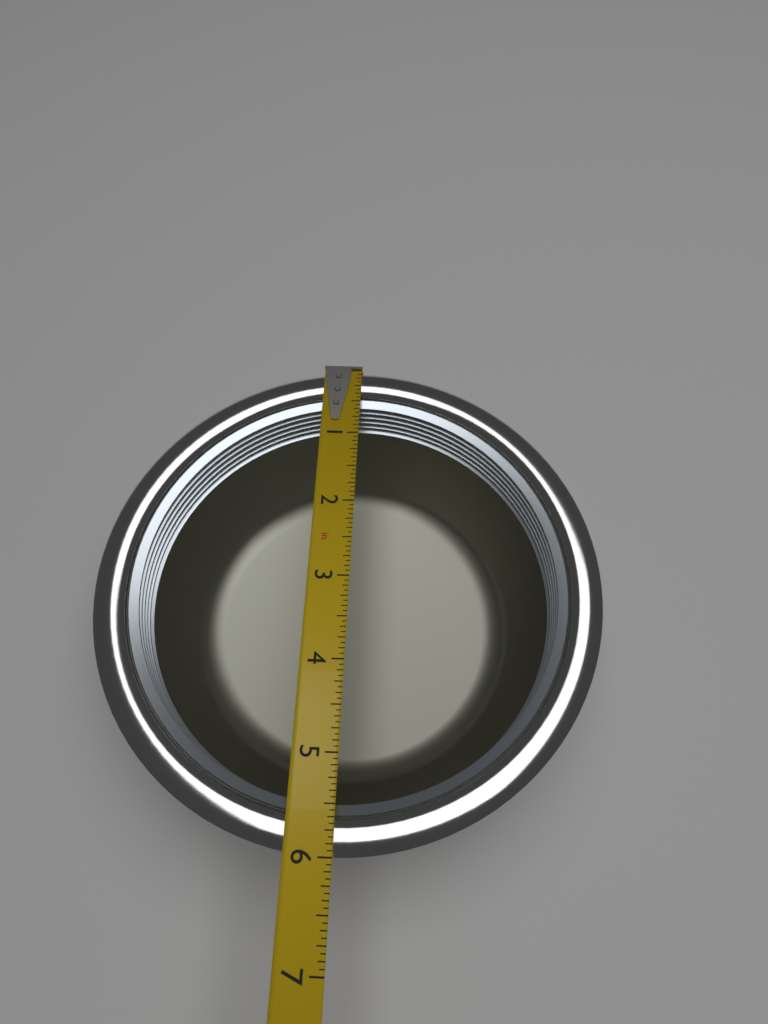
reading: 6.0000 in
